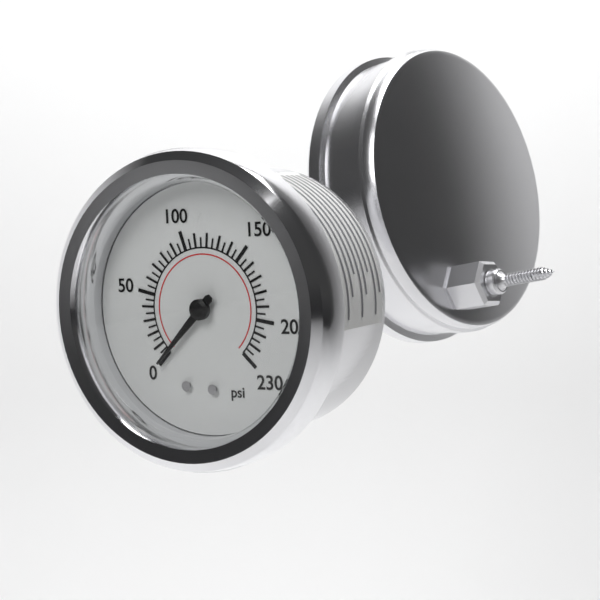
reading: 0 psi
